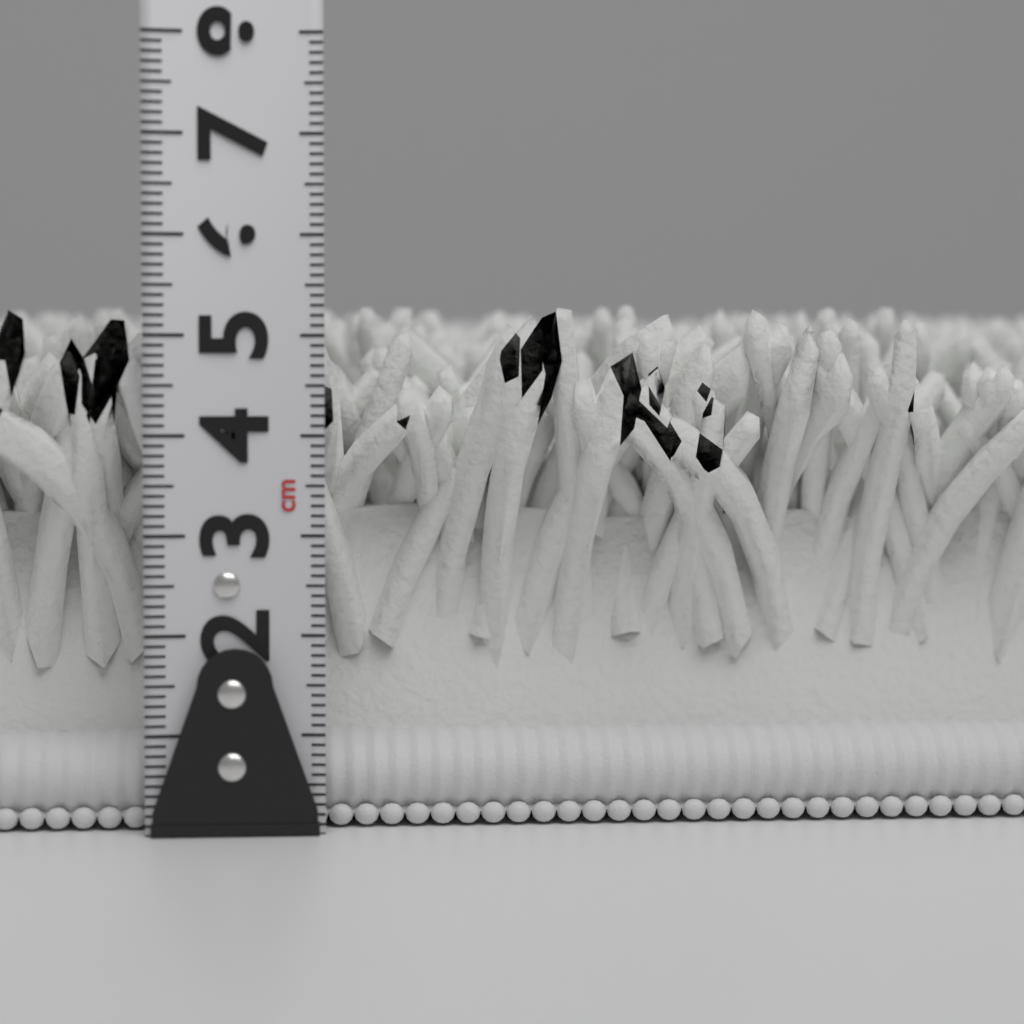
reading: 5.4 cm
